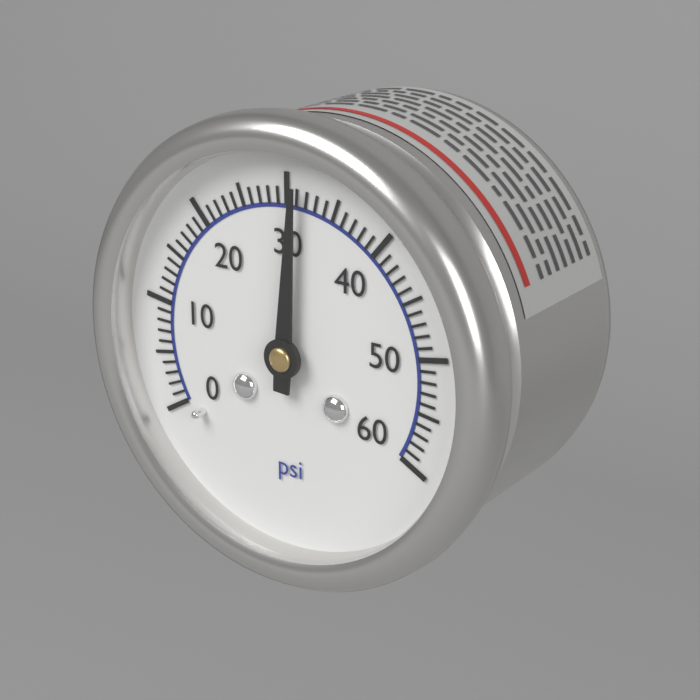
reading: 31 psi
